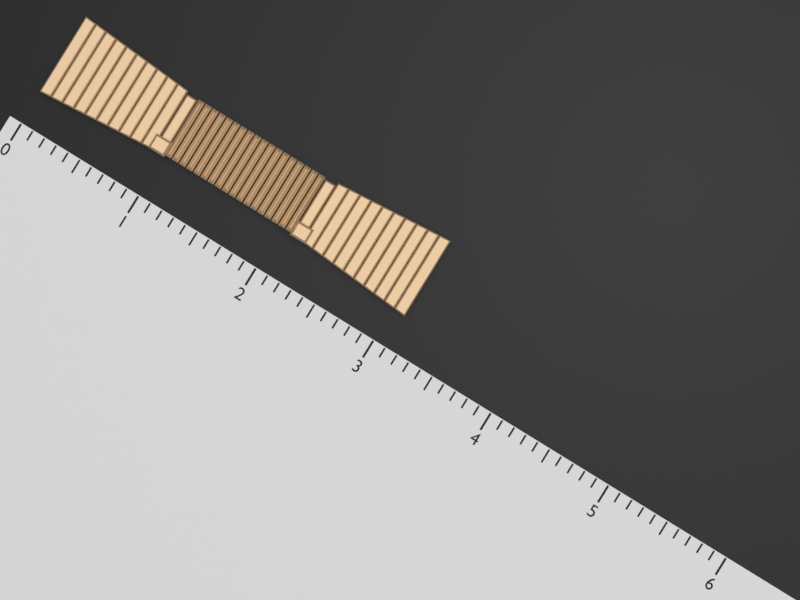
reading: 3.1 (no unit)
